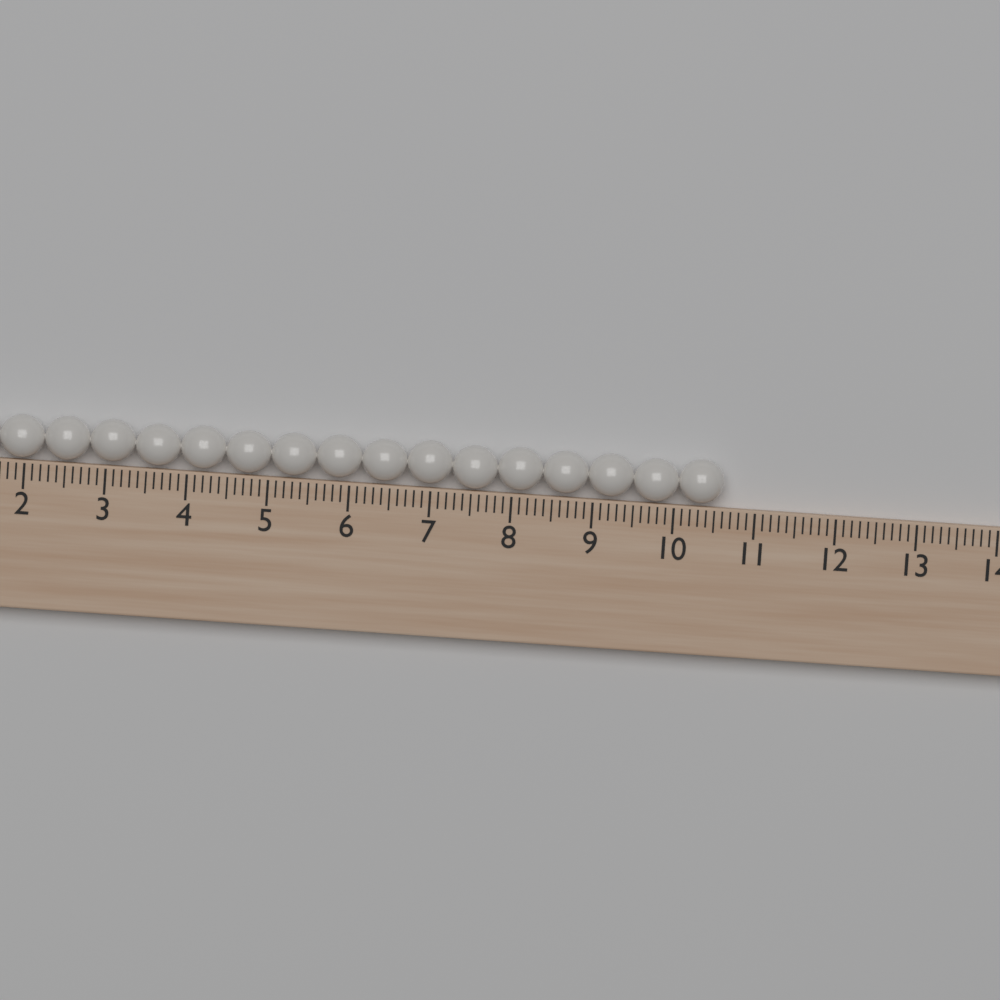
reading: 10.6 (no unit)
